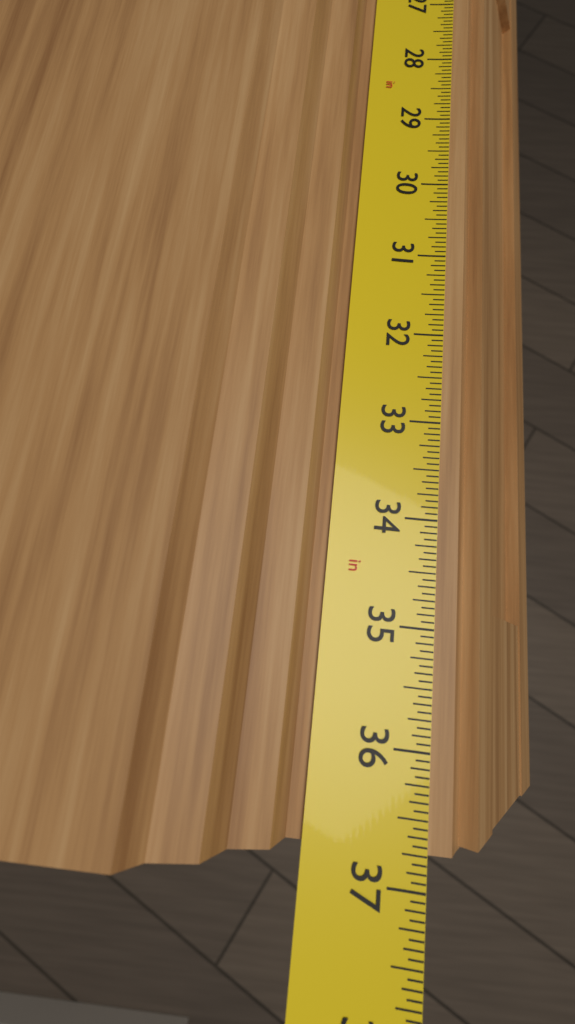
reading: 36.7500 in
